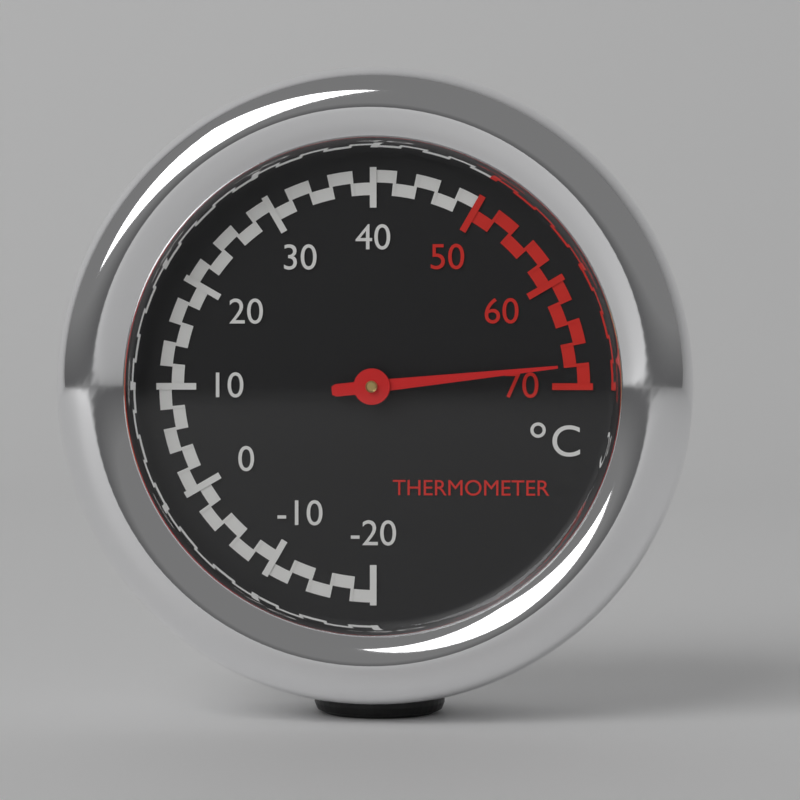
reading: 68 °C
